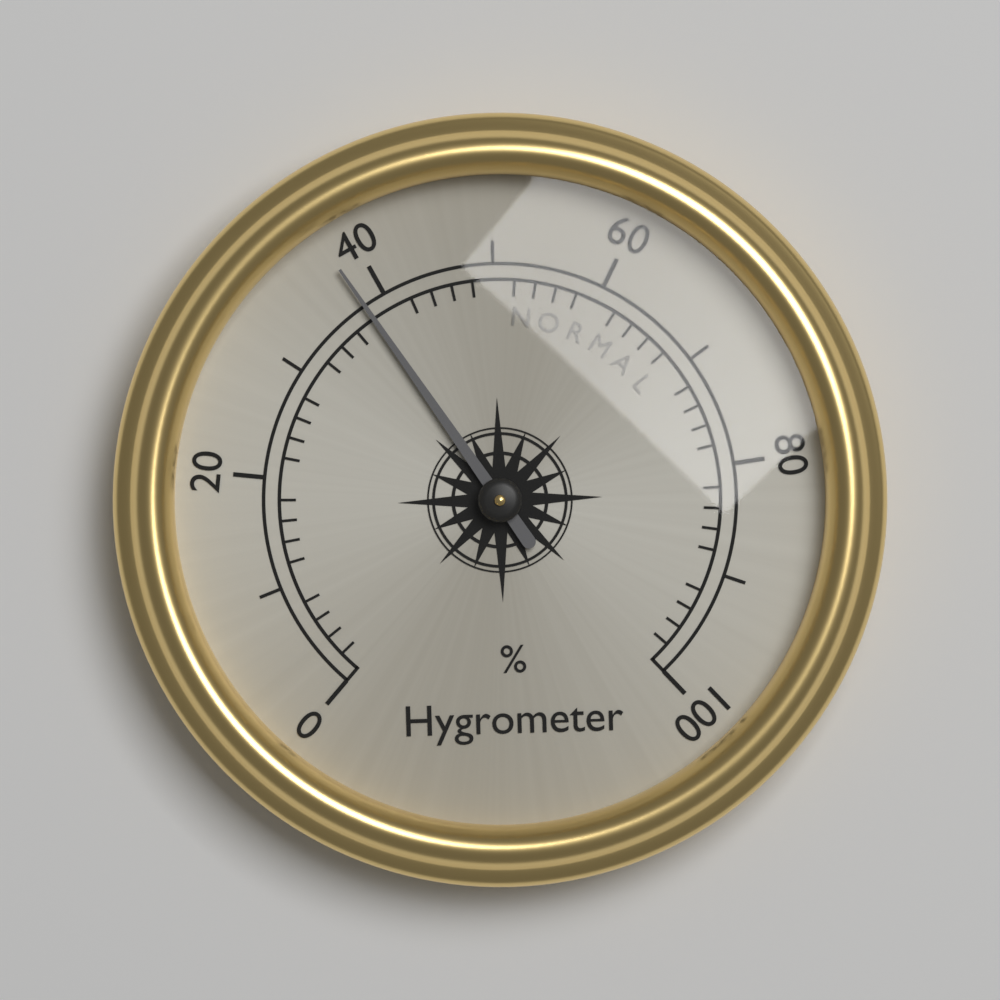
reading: 38 %
